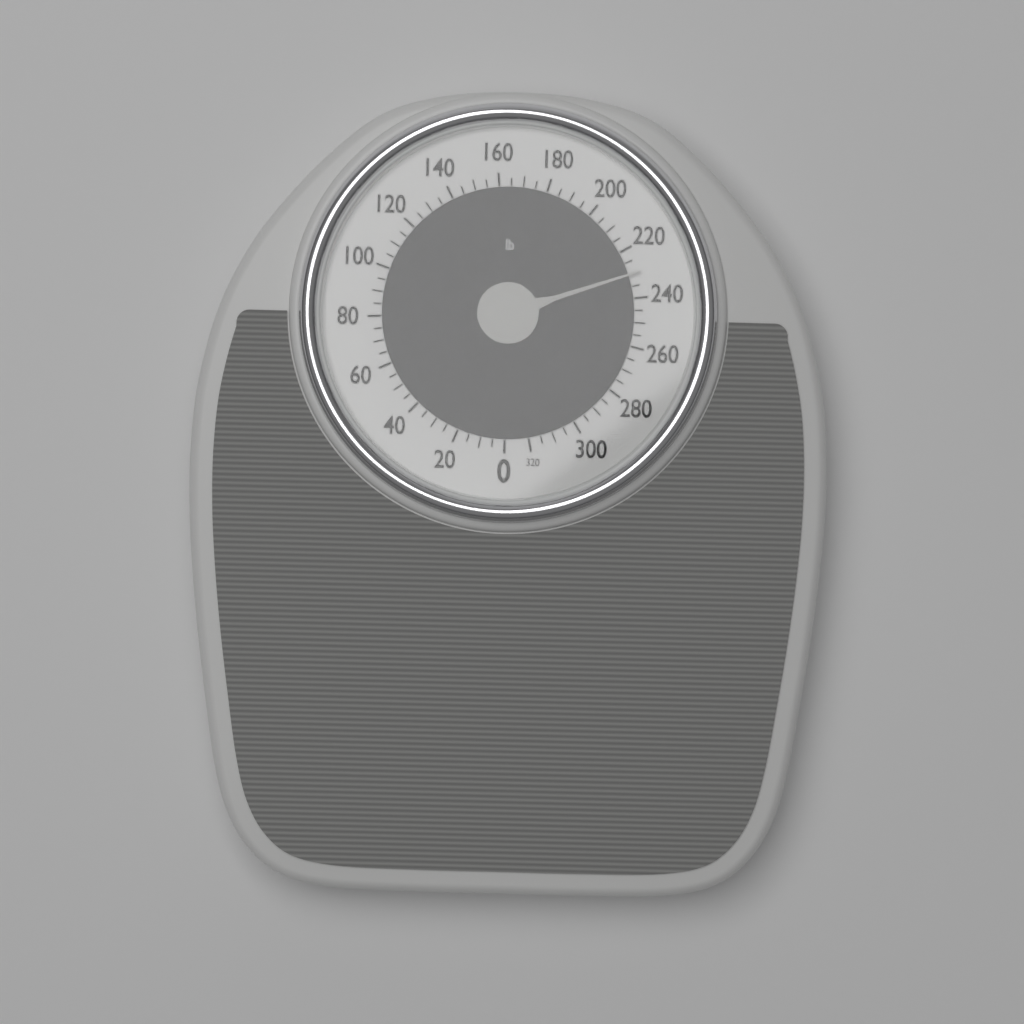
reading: 230 lb
